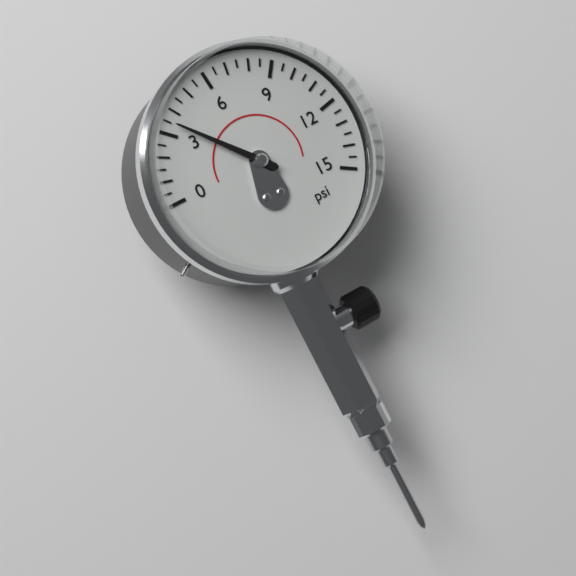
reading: 3.5 psi
